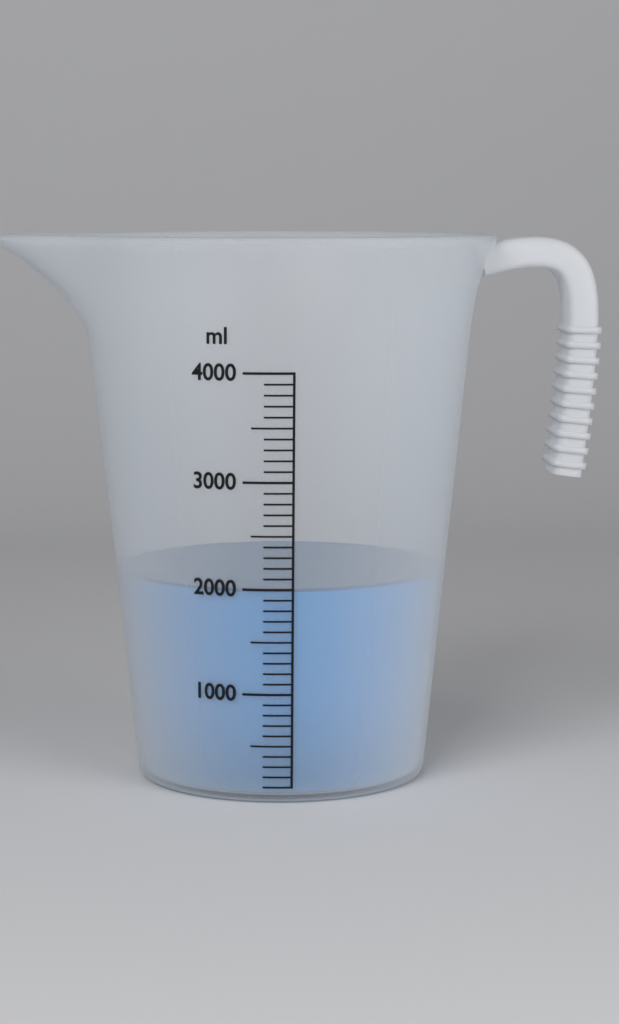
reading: 2000 ml
